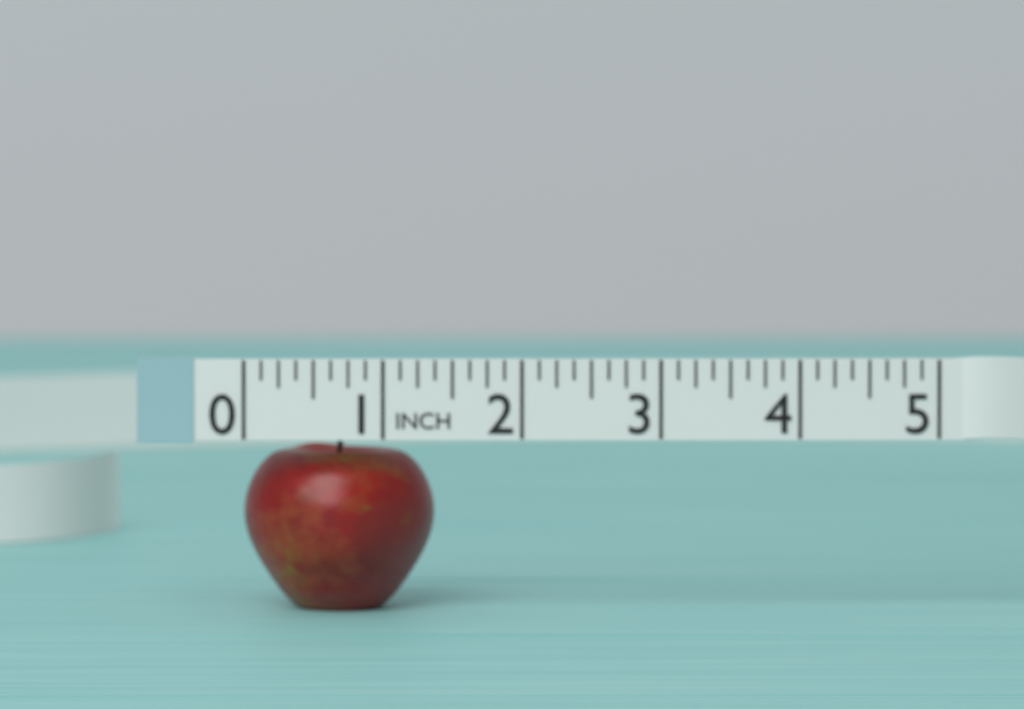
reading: 1.375 in
